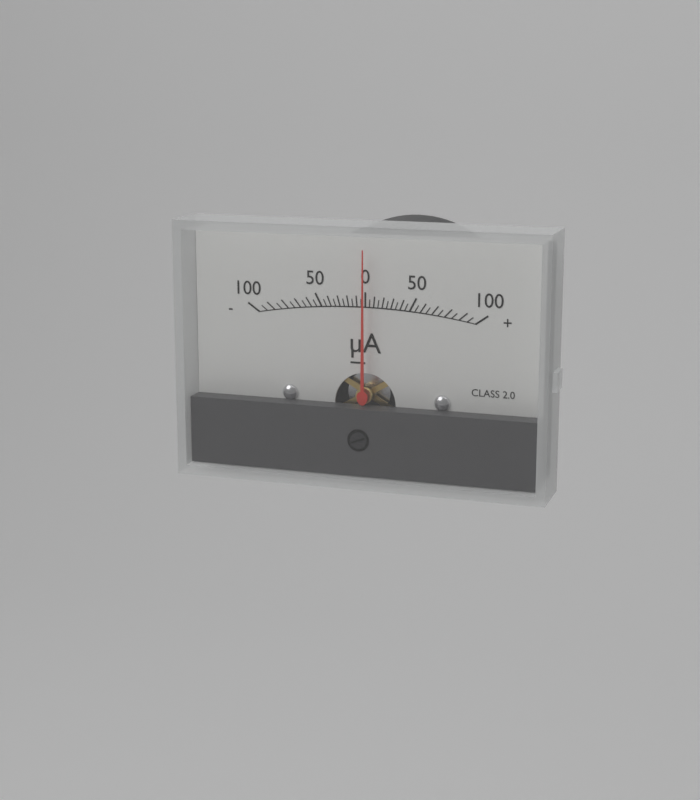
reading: 0 µA
